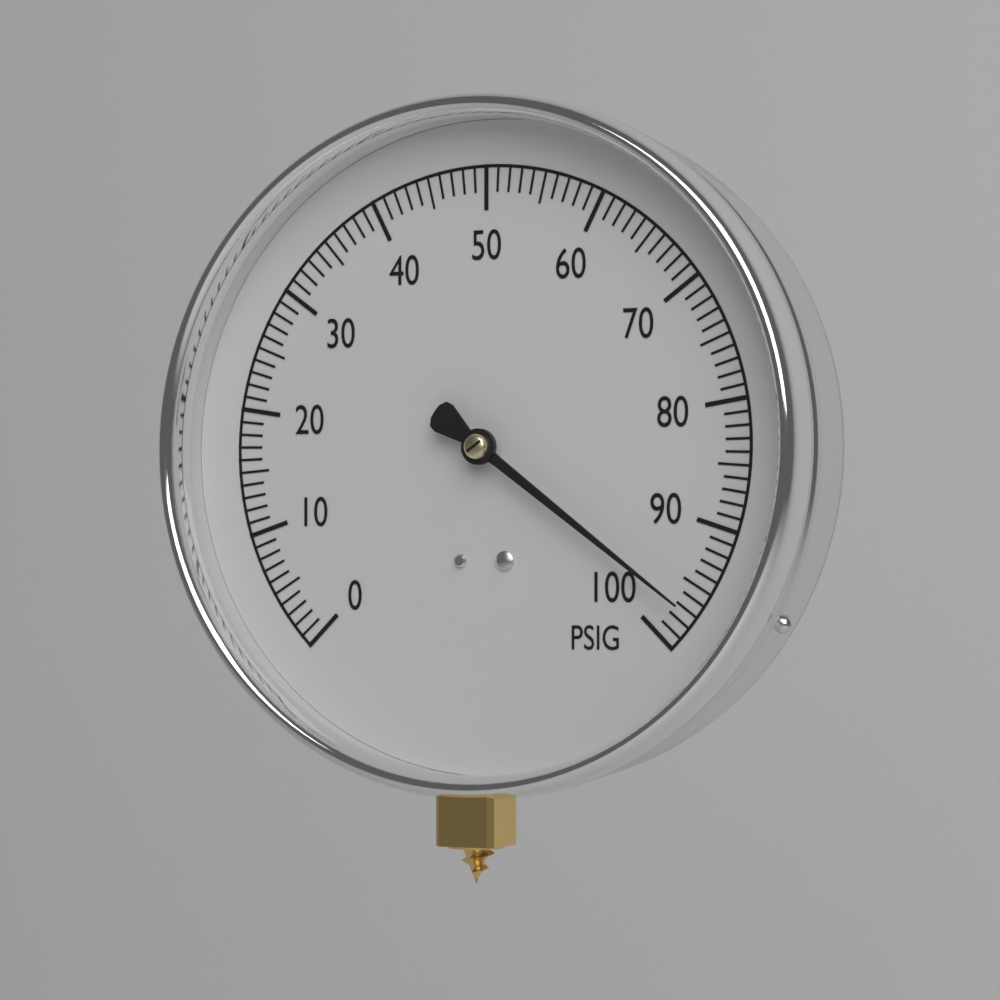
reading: 97 PSIG
